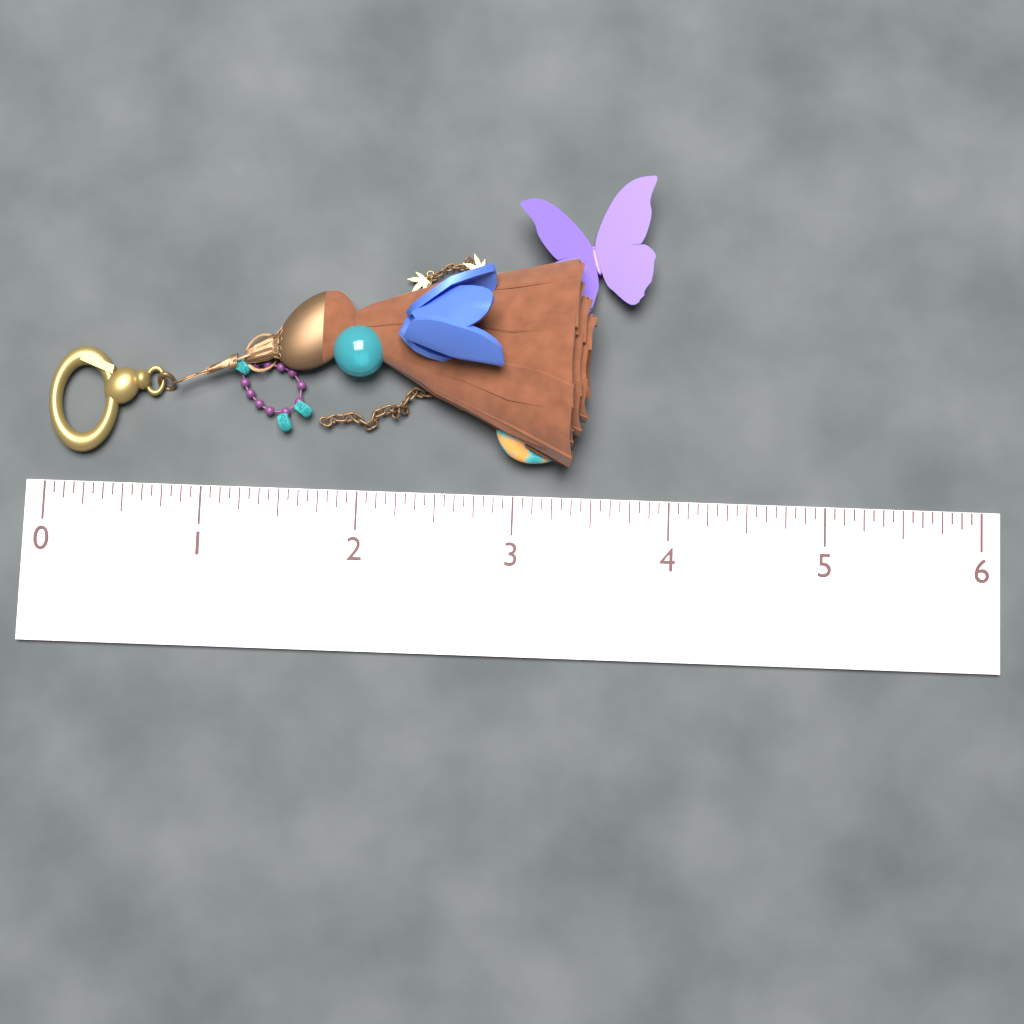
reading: 3.5000 (no unit)
